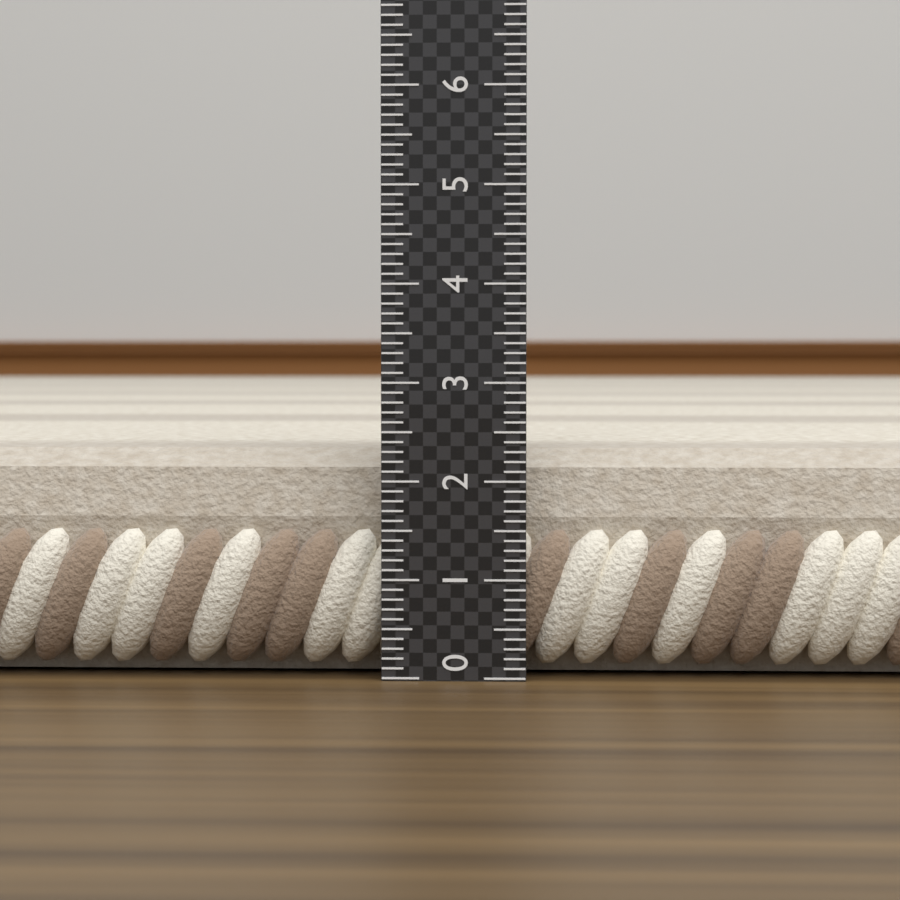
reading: 2.3 (no unit)
